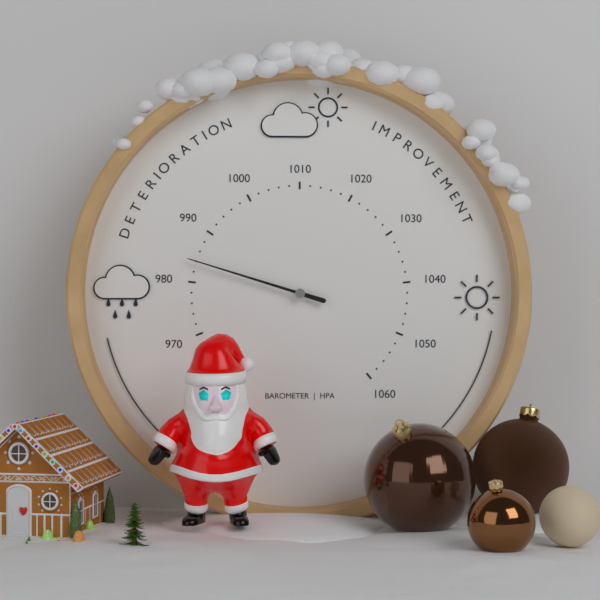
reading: 984 hPa
